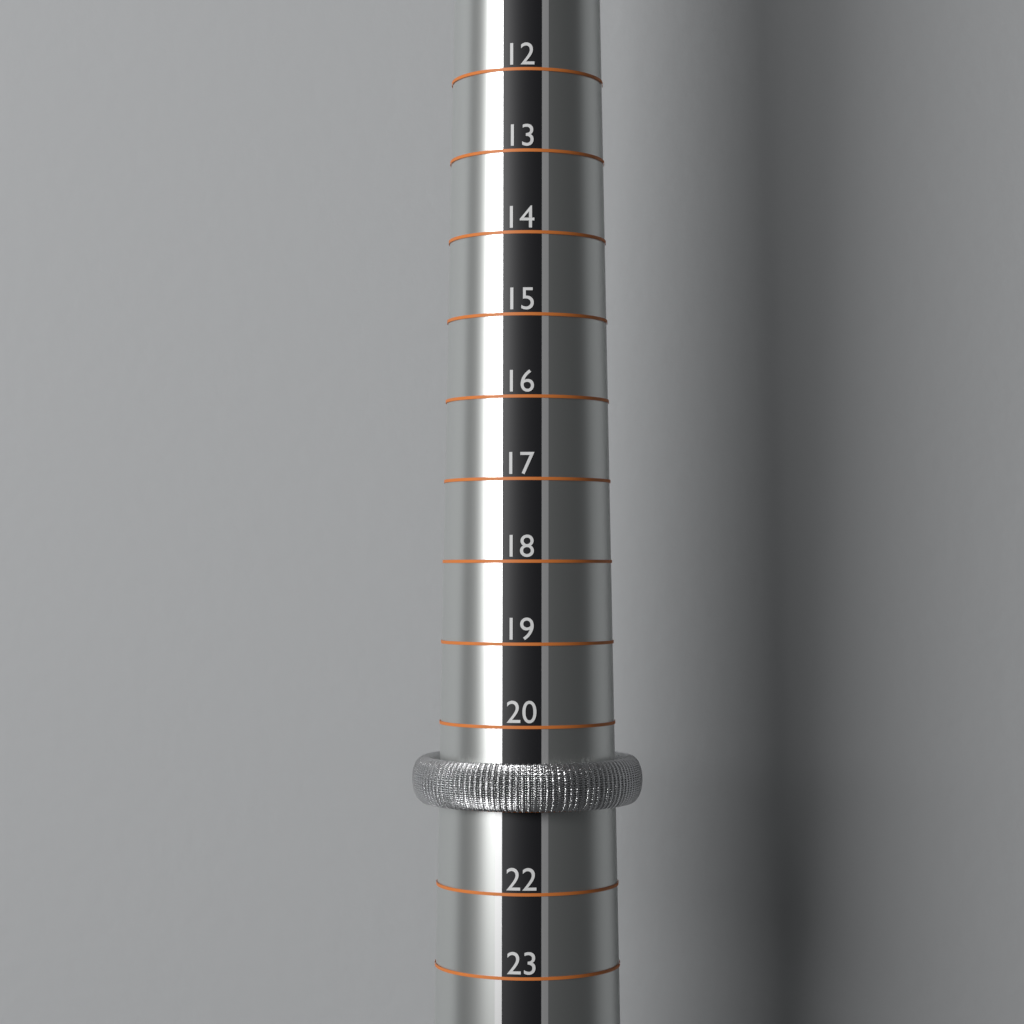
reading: 21 (no unit)
